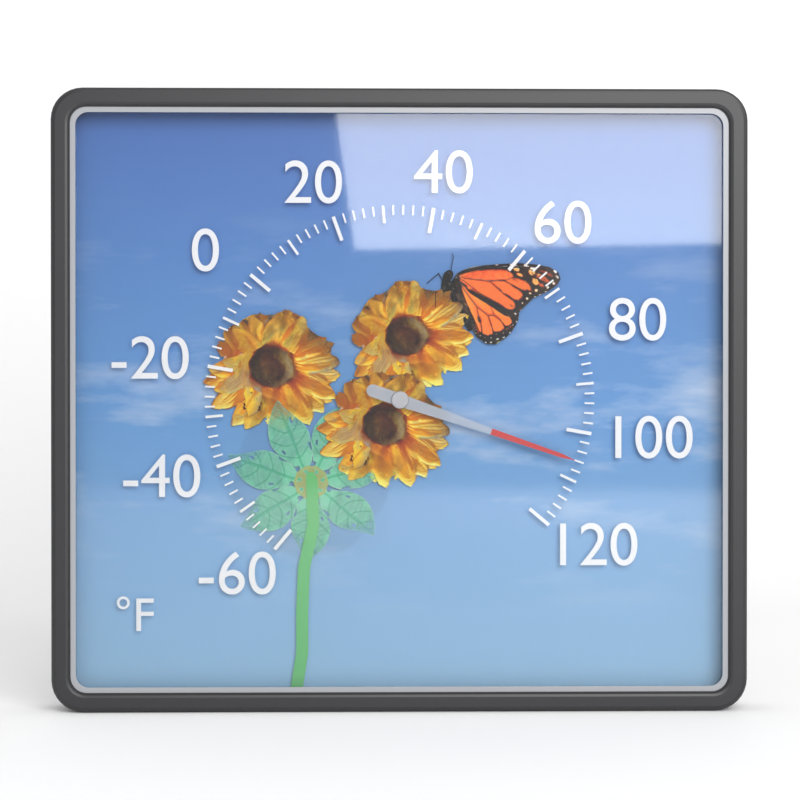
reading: 106 °F
